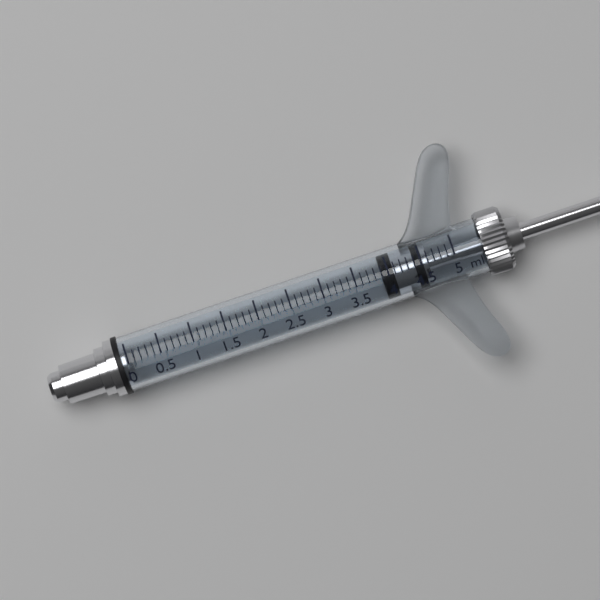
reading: 3.9 ml
